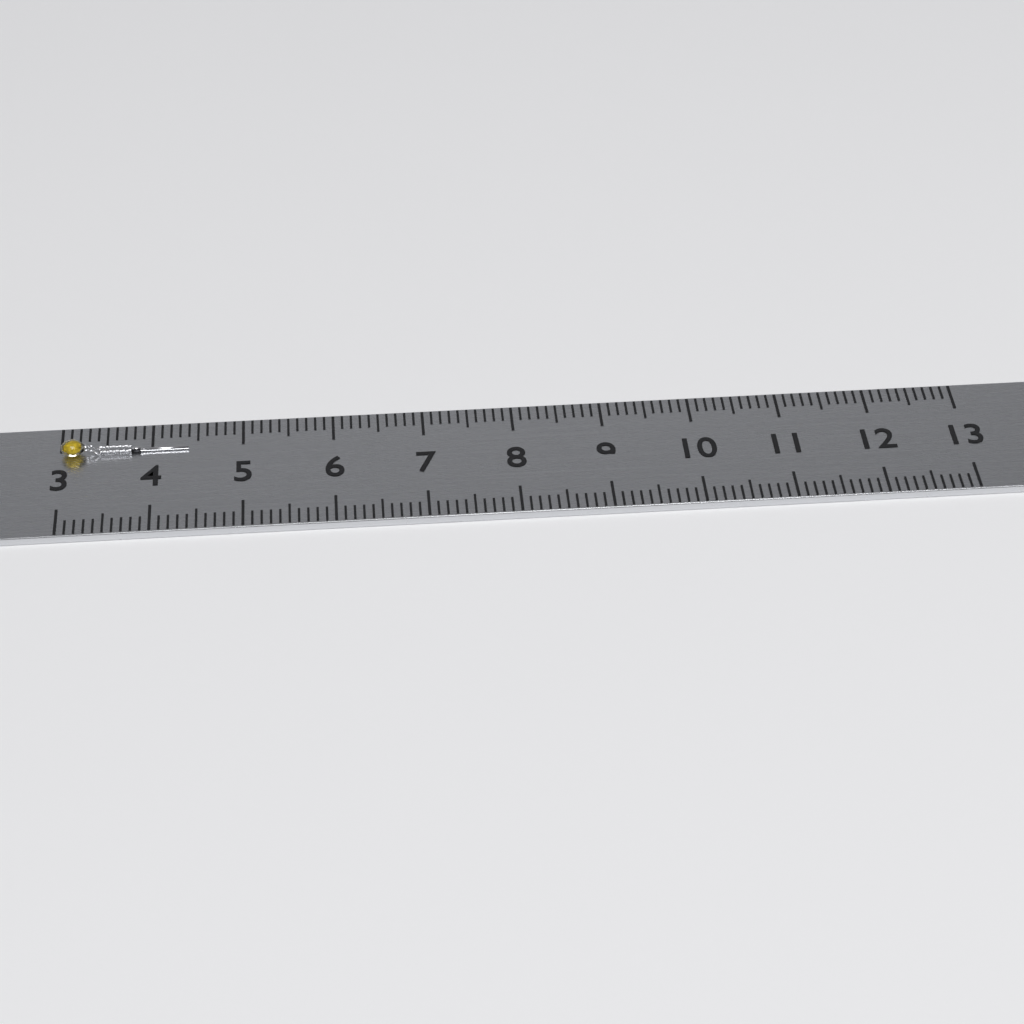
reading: 4.4 (no unit)
